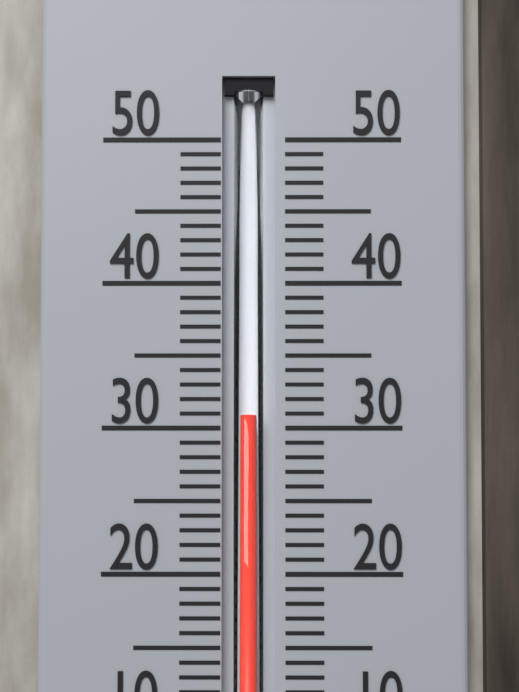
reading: 31 °C
